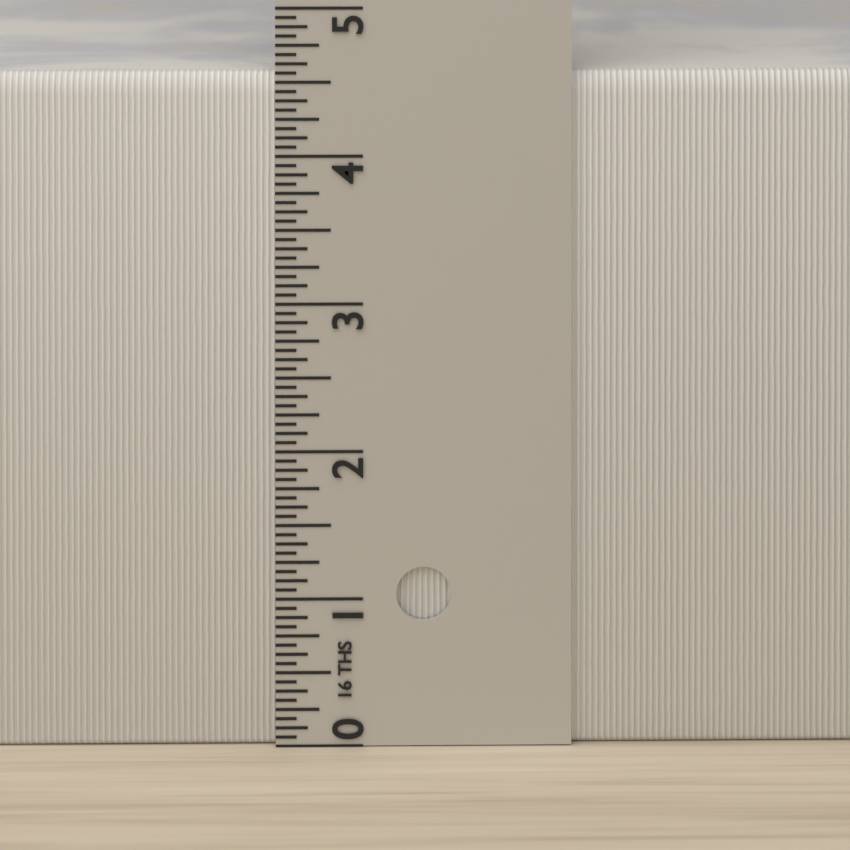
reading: 4.5625 in
